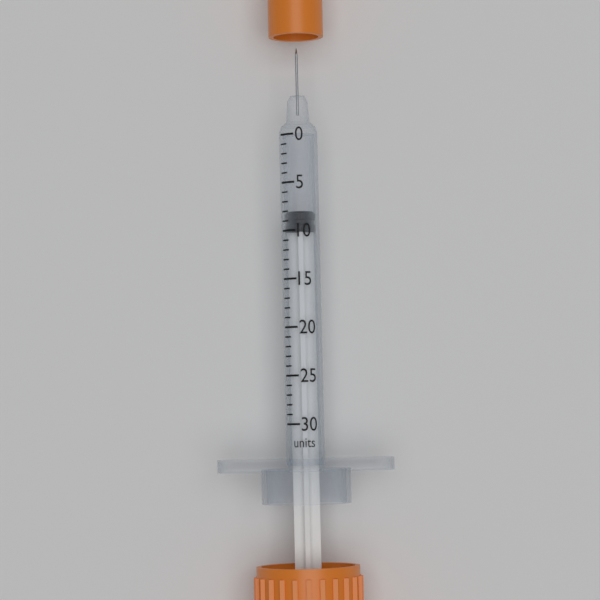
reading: 8 units
